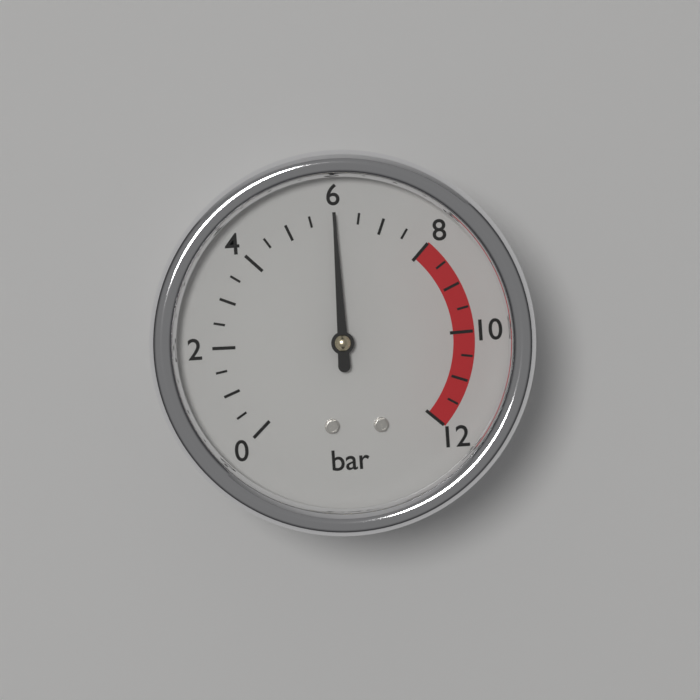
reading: 6.0 bar
